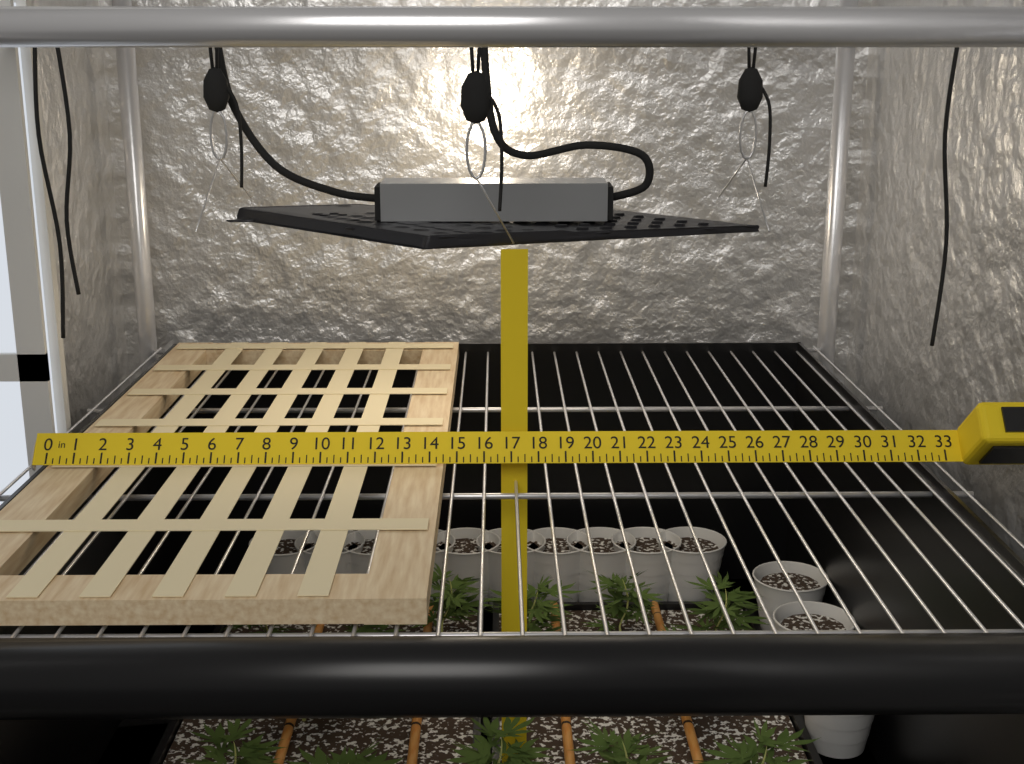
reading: 14.50 in
